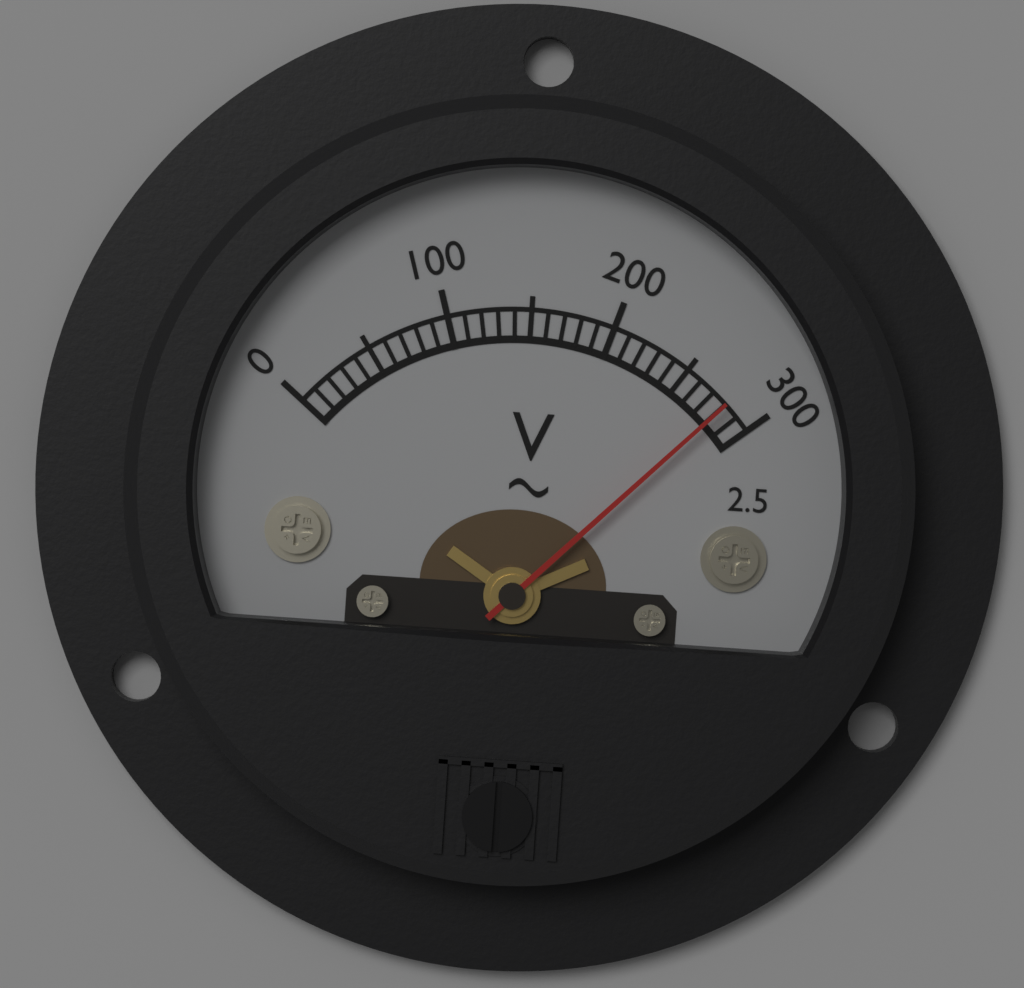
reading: 280 V
